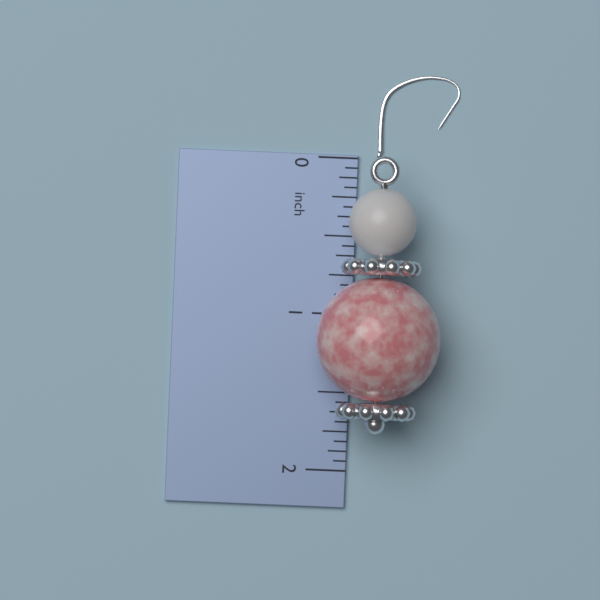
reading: 1.7500 inch
